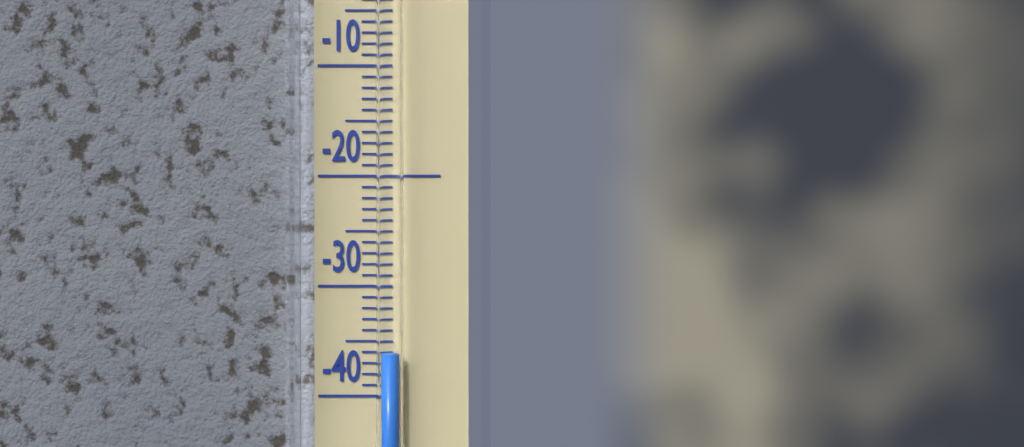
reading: -36 °C
